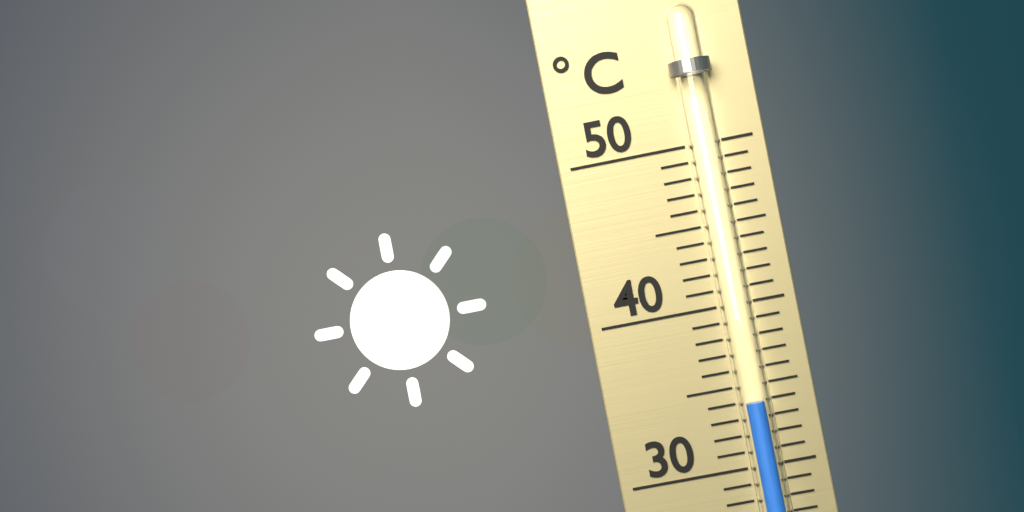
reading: 34 °C
